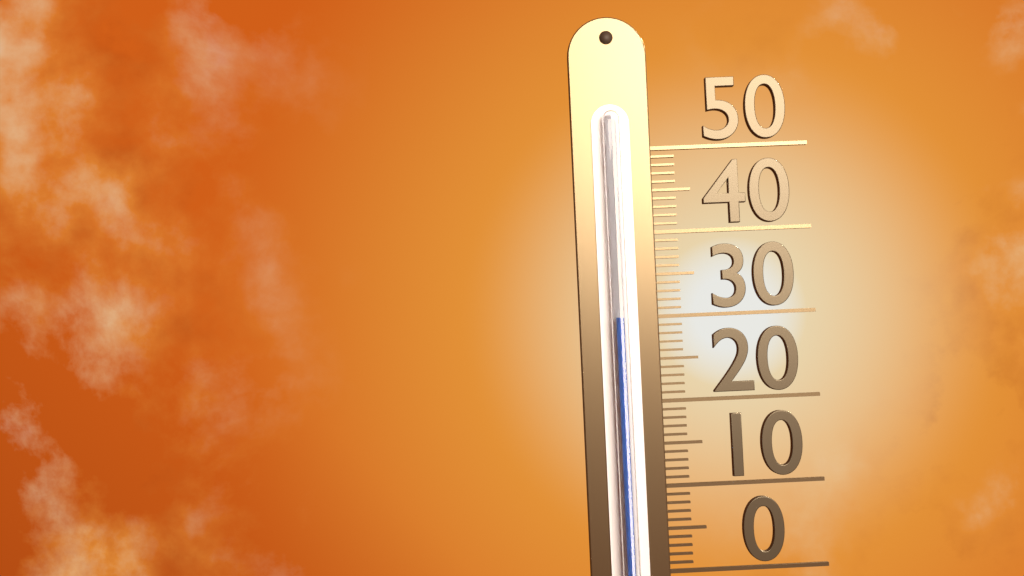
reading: 30 (no unit)
